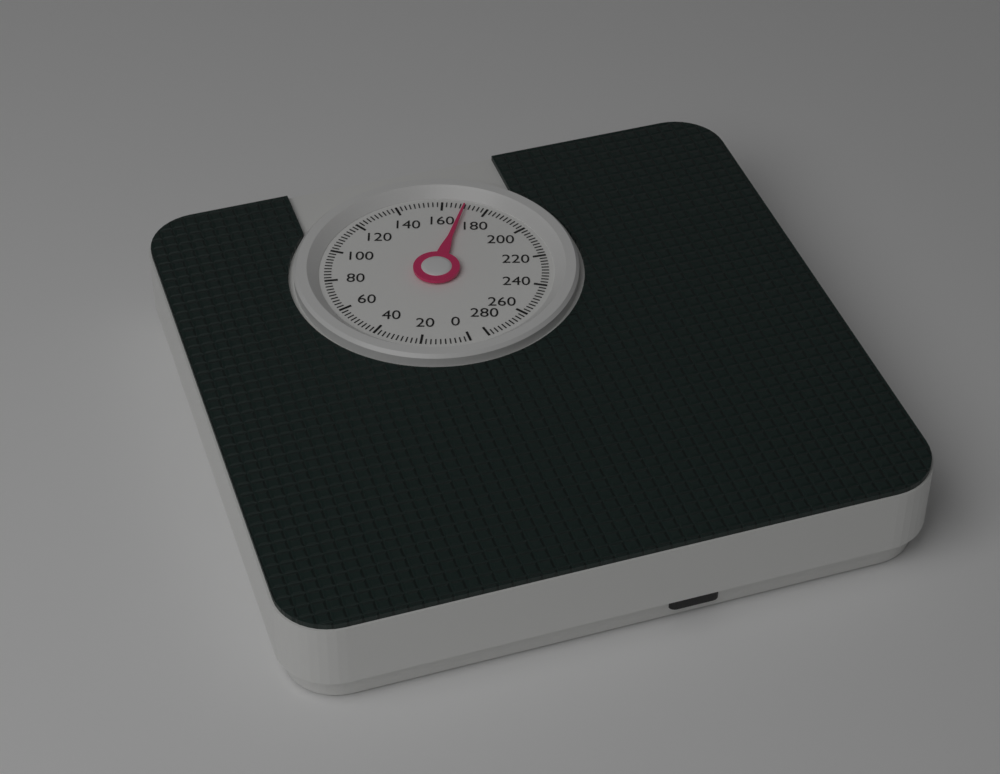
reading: 170 (no unit)
